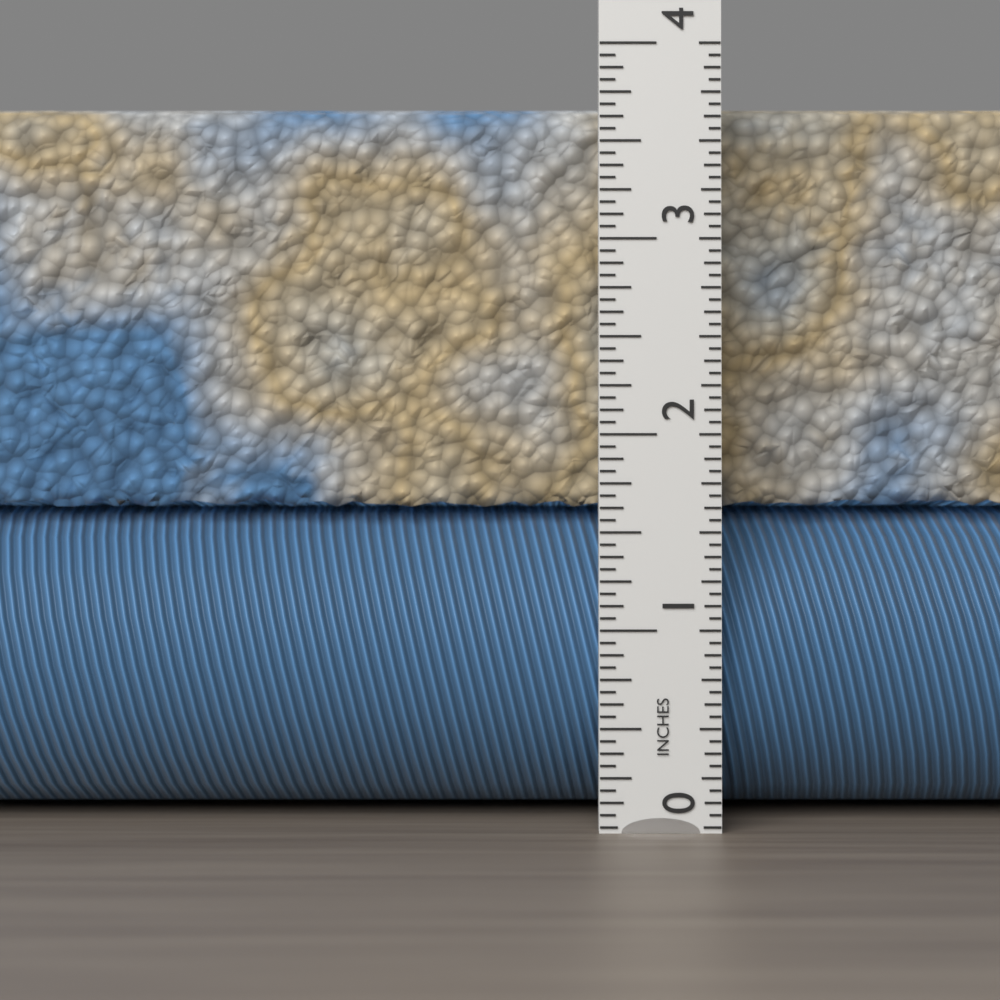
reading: 3.7500 in
